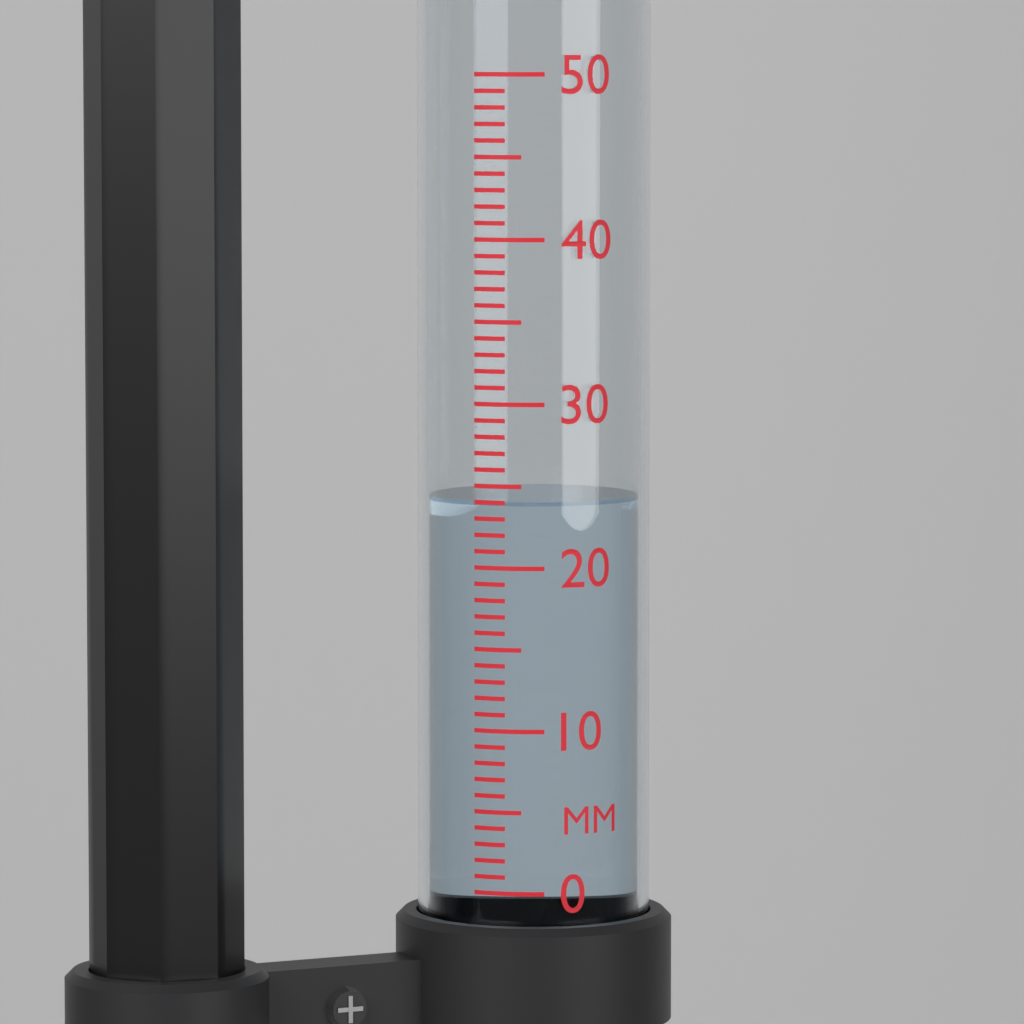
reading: 24 mm
